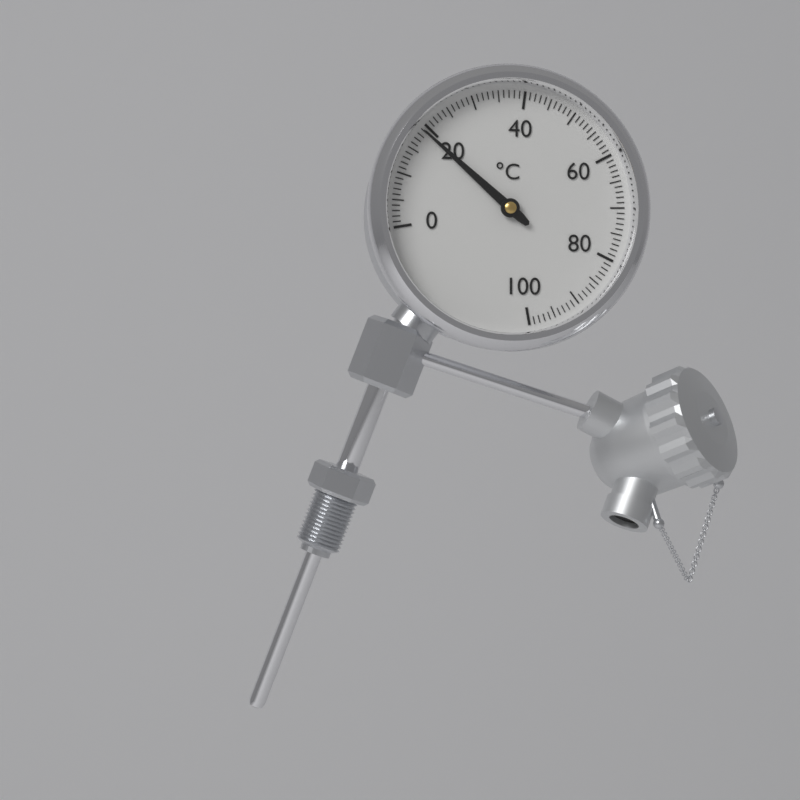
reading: 19 °C
